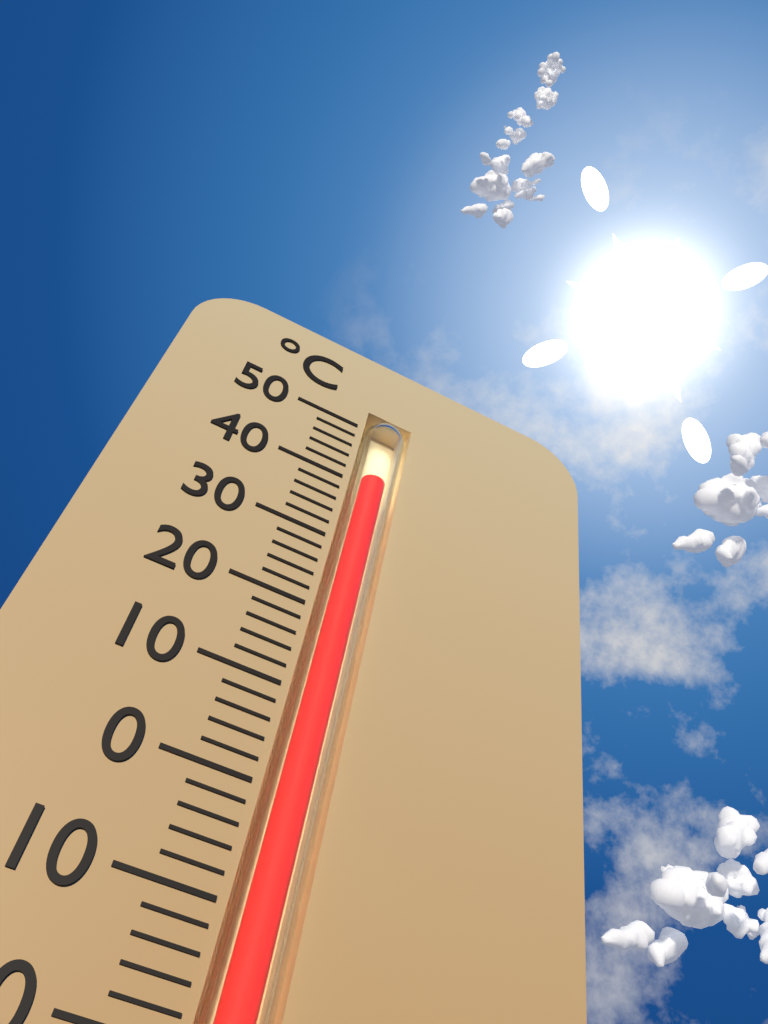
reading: 42 °C
